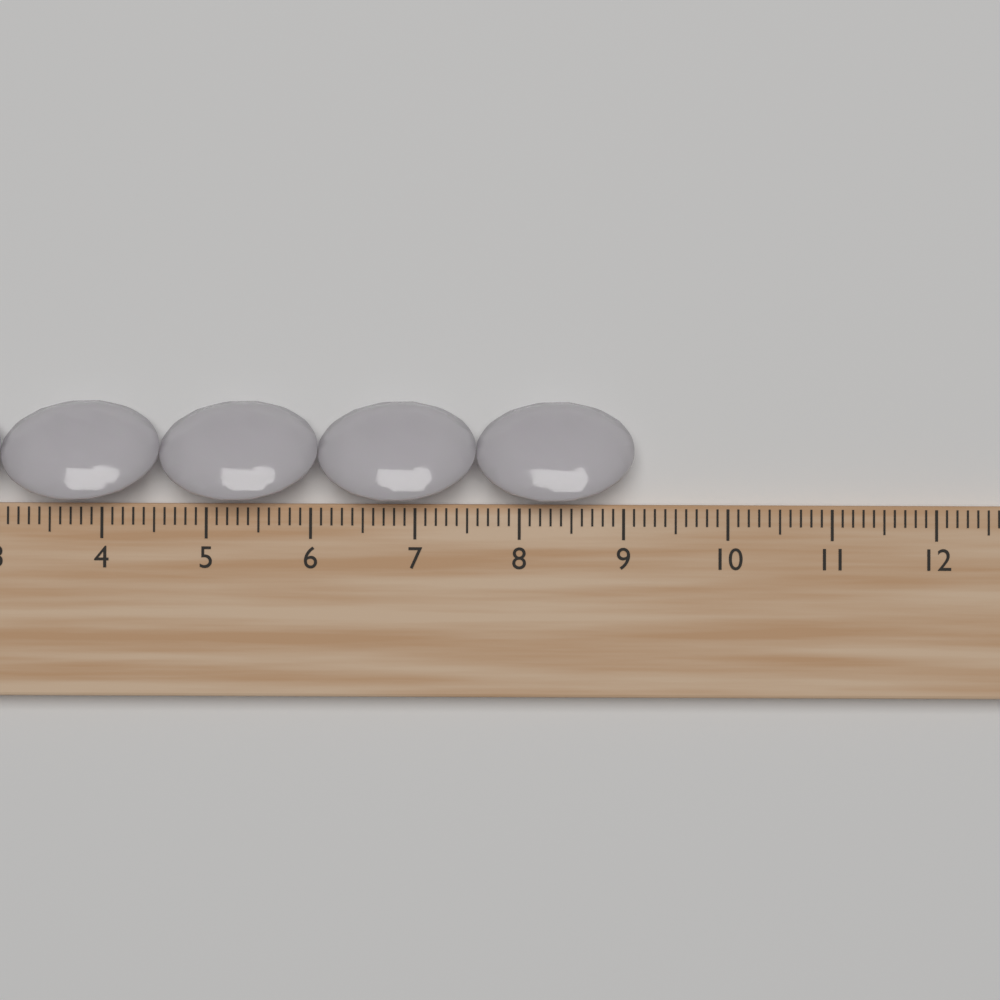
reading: 9.1 cm
